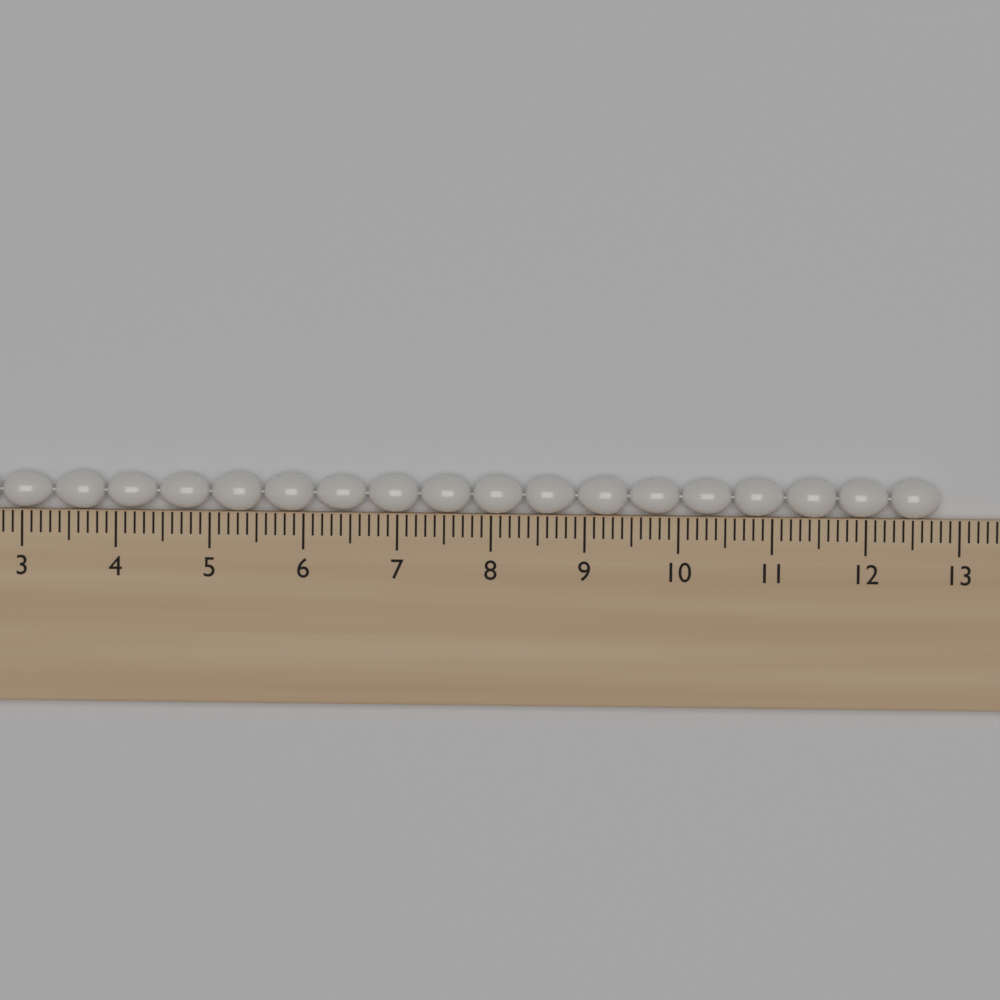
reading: 12.8 cm
